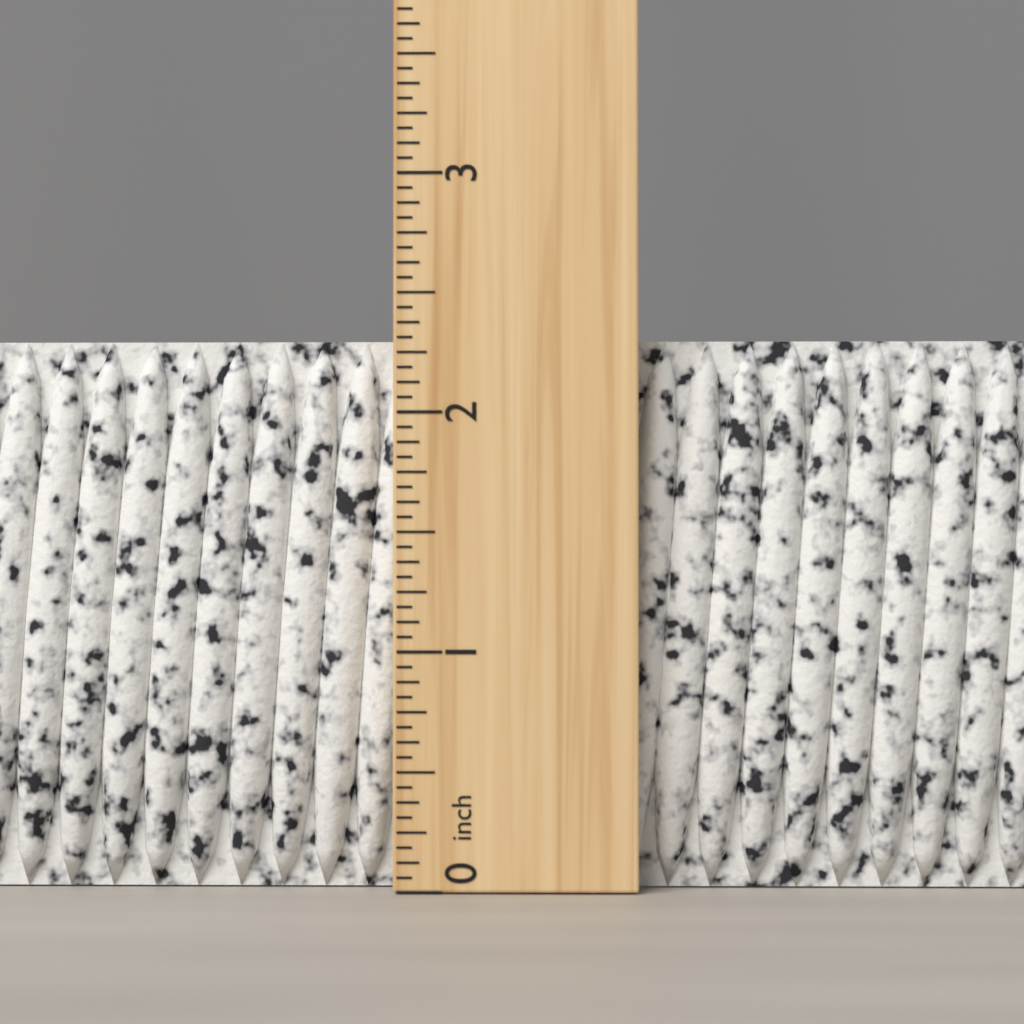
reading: 2.3125 inch
